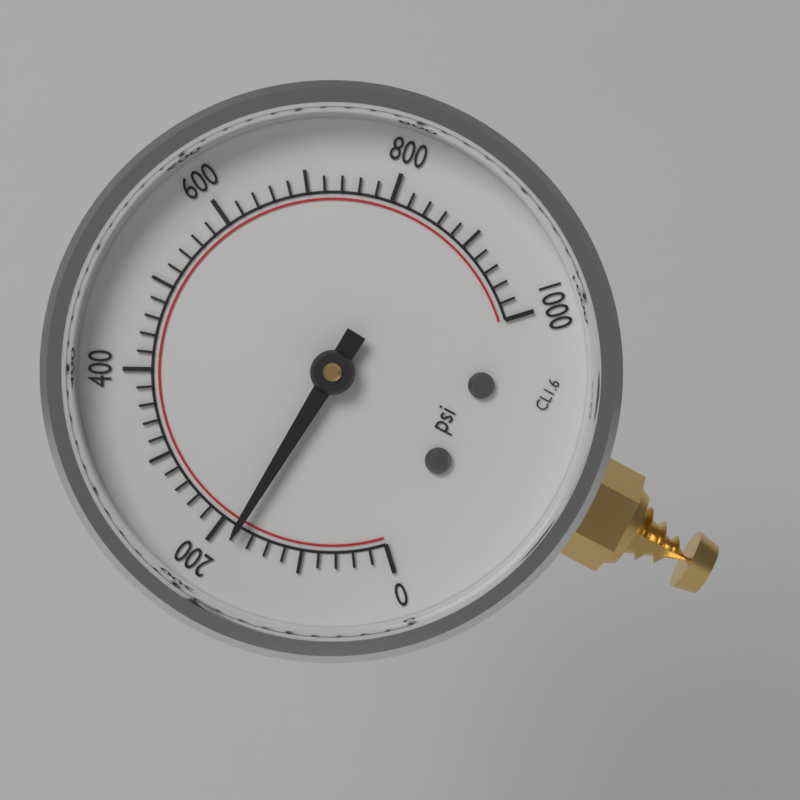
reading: 180 psi
